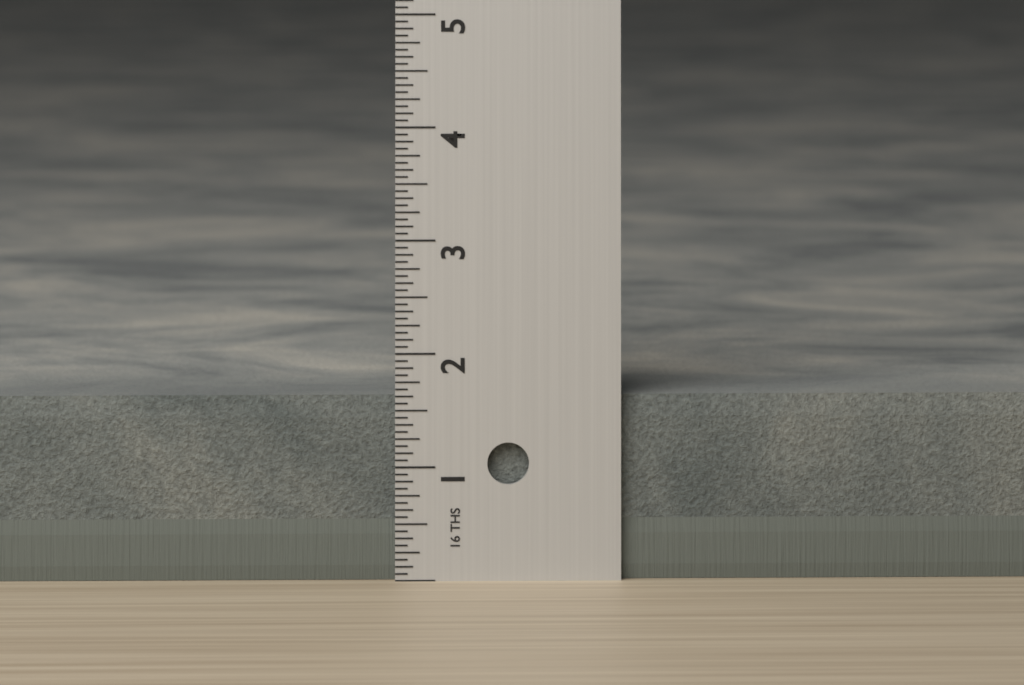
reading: 1.6250 in
